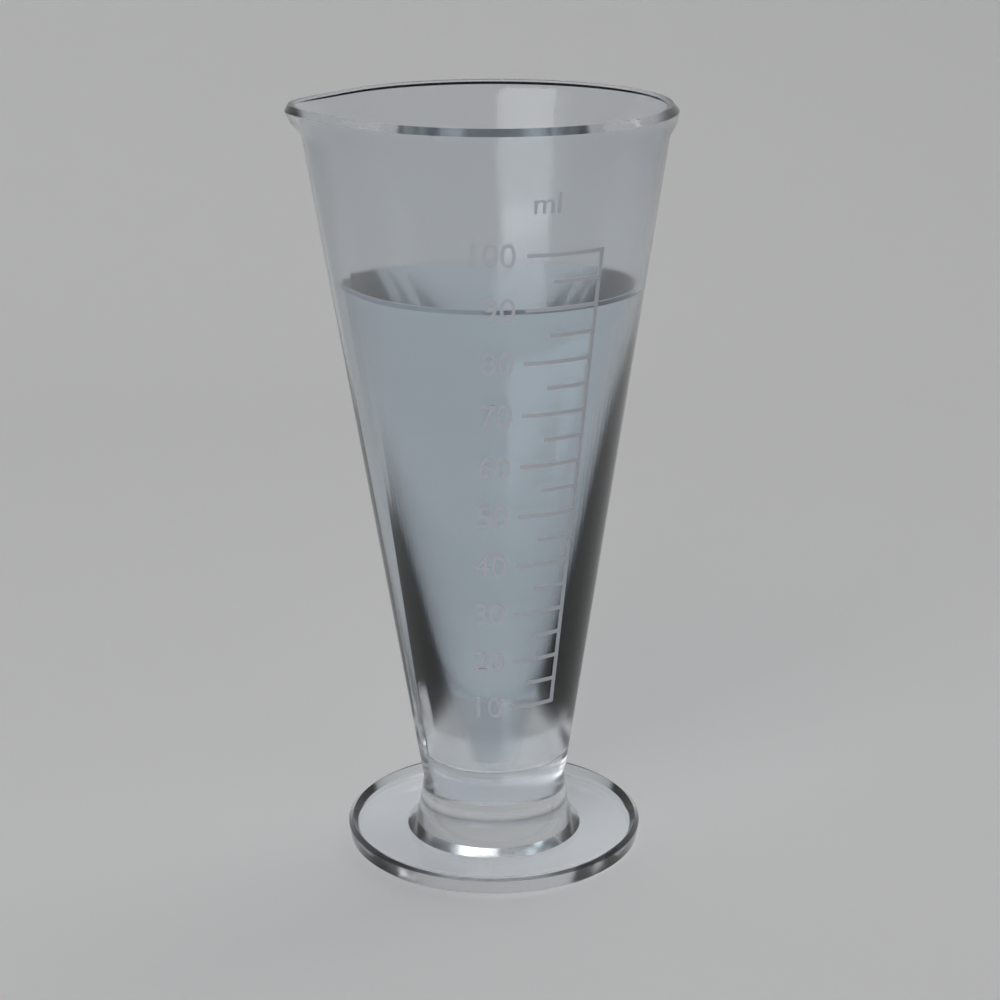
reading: 90 ml
